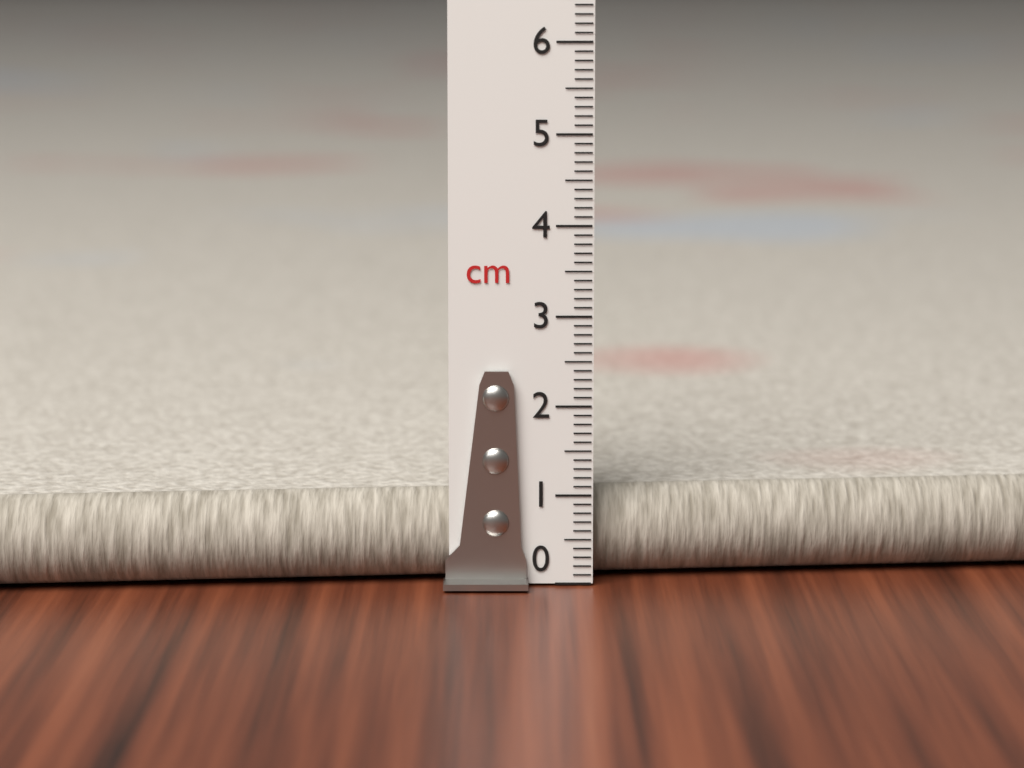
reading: 1.0 cm
